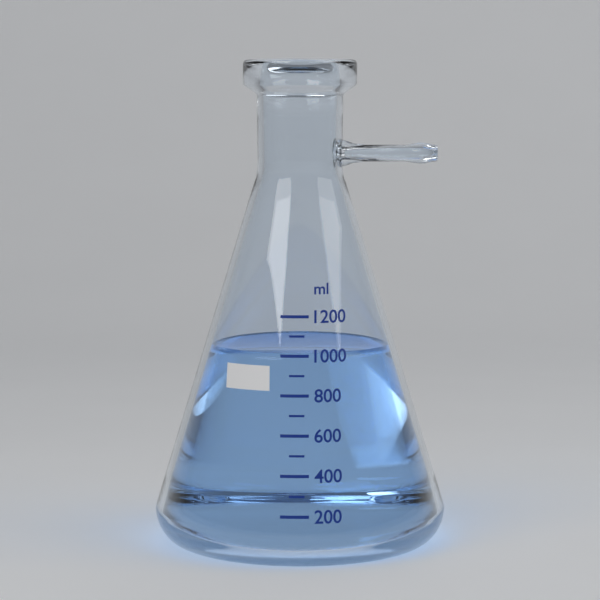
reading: 1000 ml
